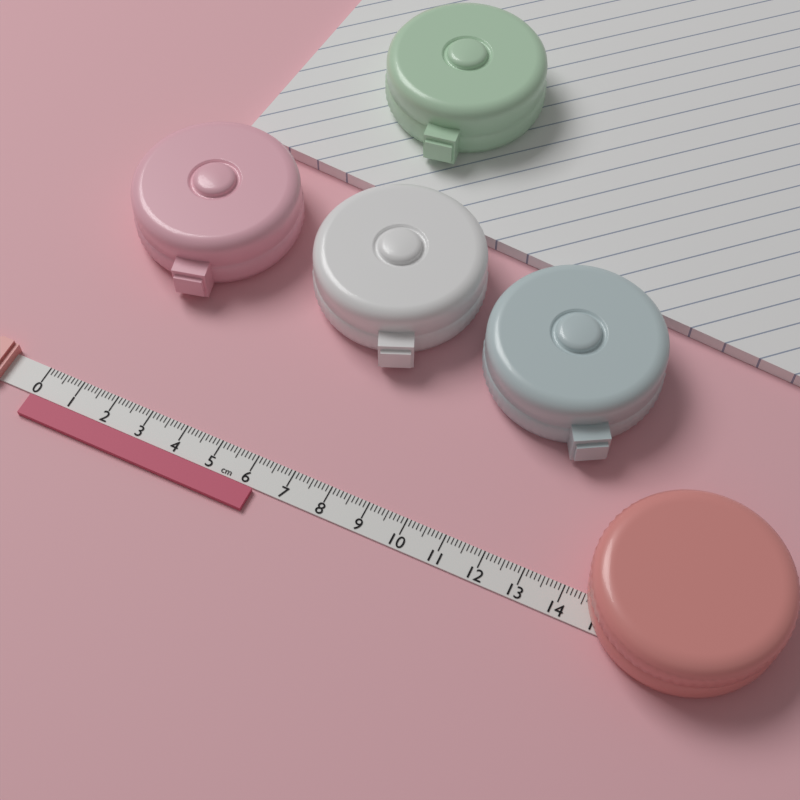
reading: 6.3 cm
